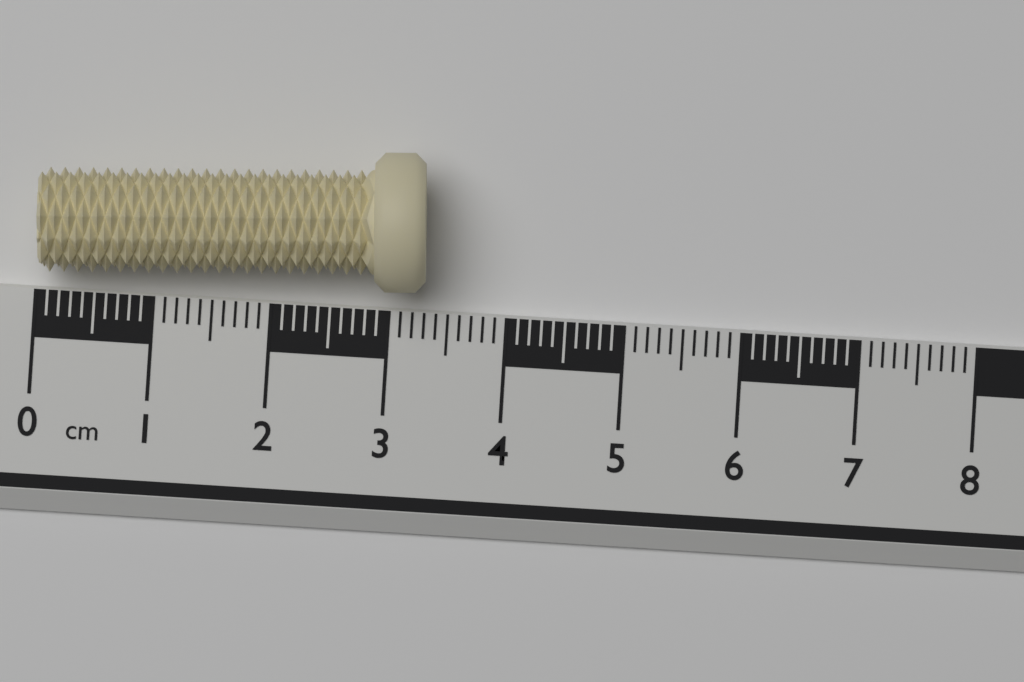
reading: 3.3 cm
